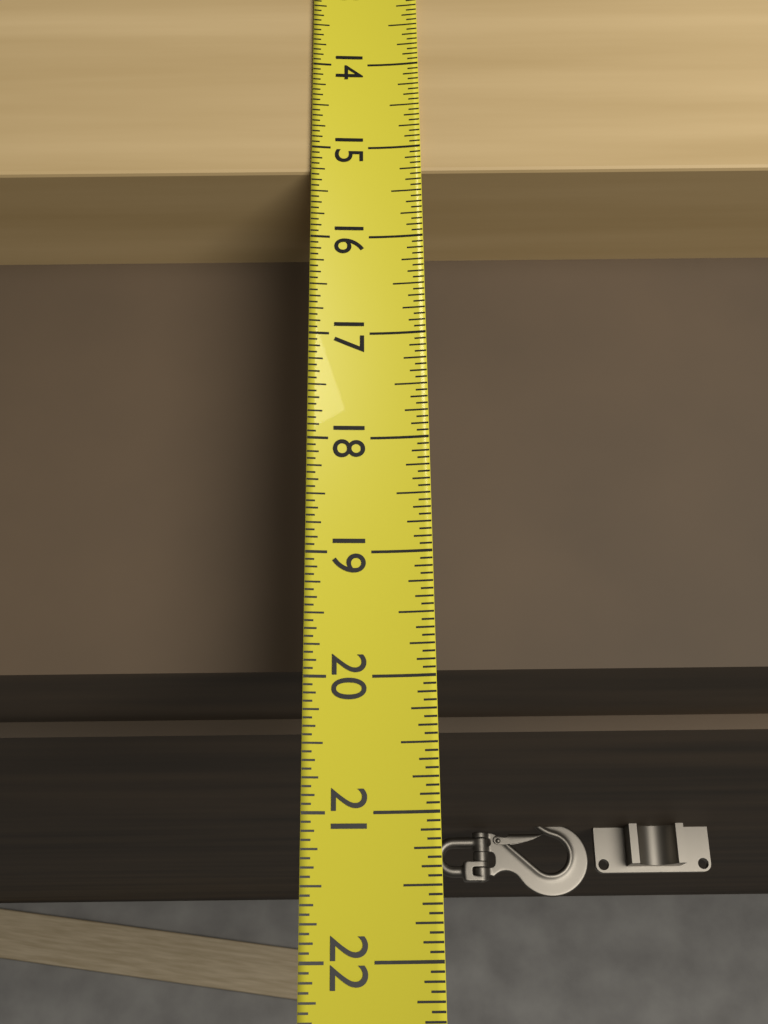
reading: 15.2500 (no unit)
